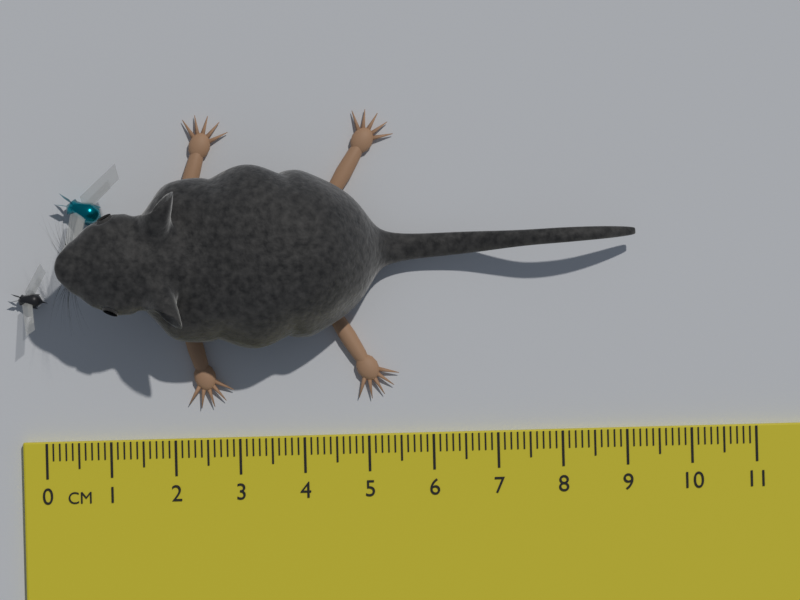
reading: 9.2 cm
